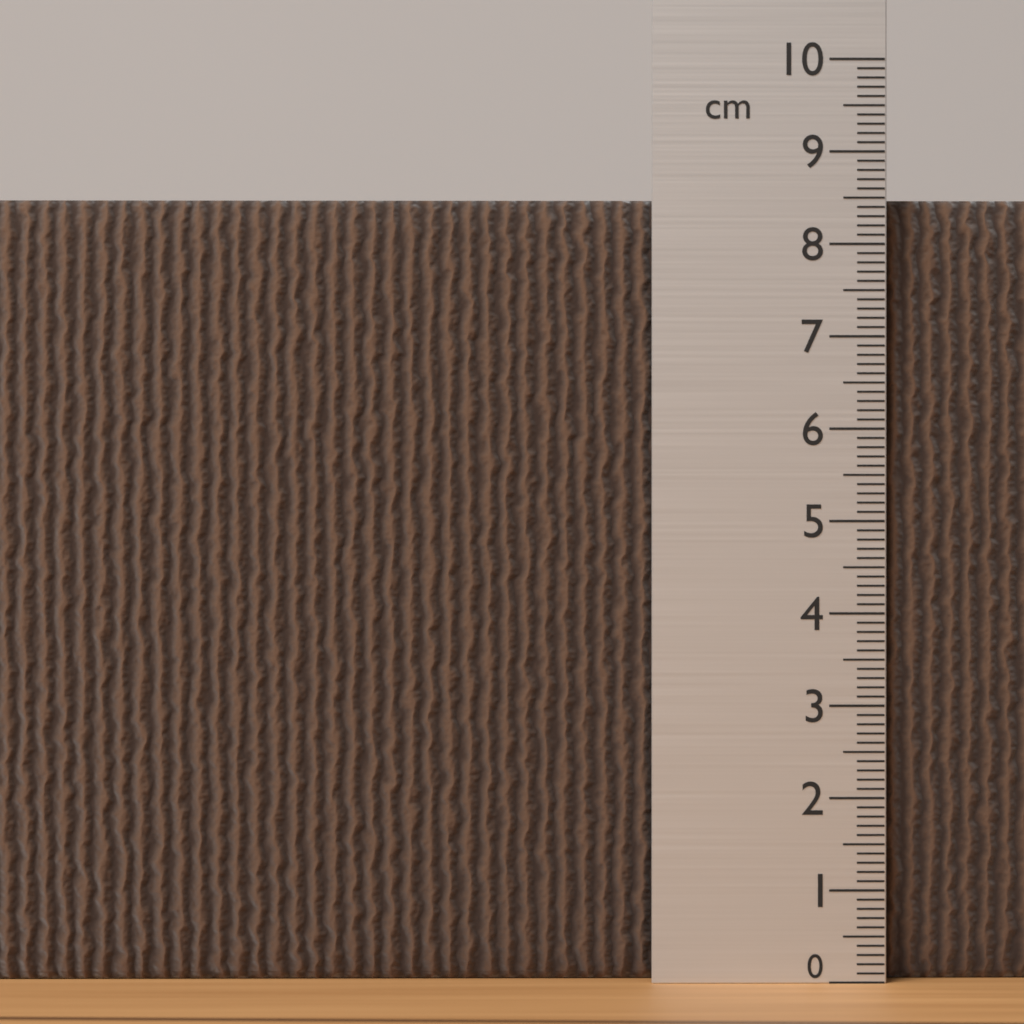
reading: 8.5 cm
